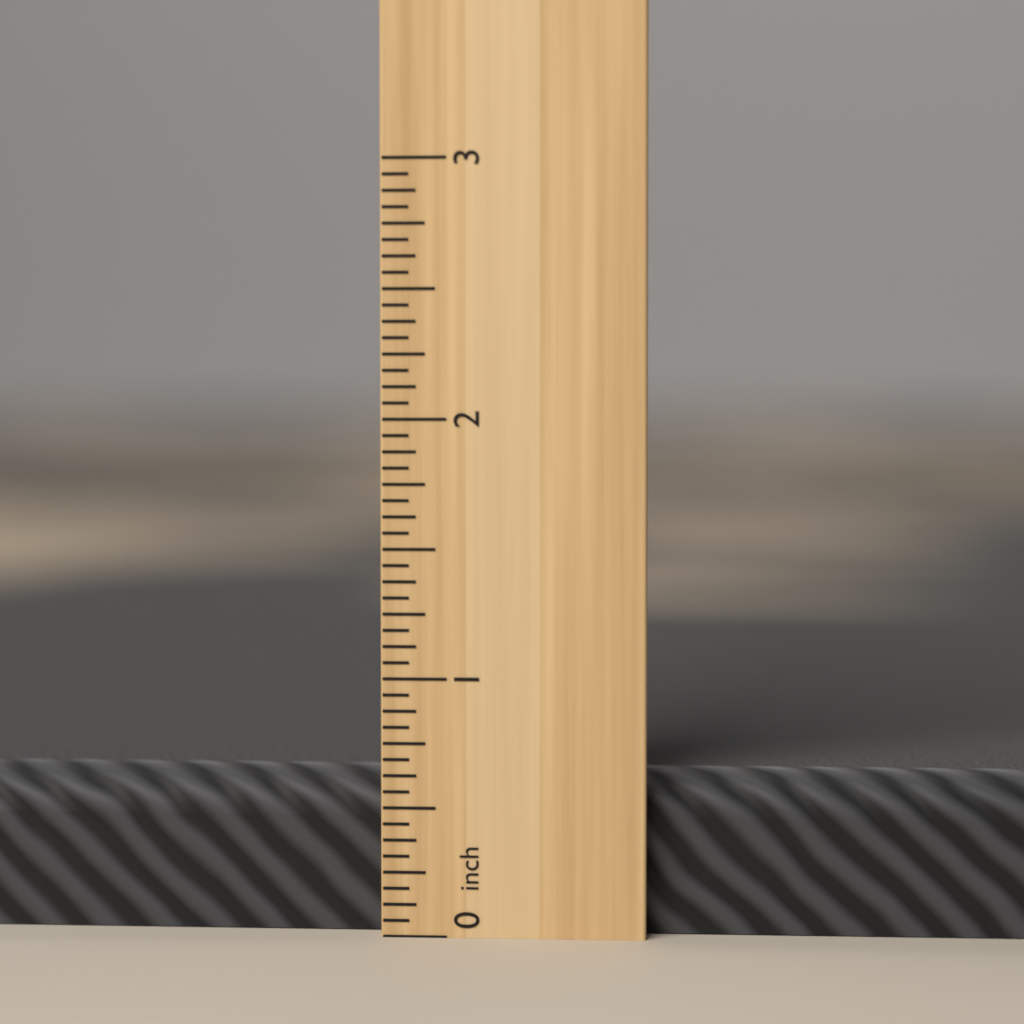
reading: 0.6250 inch
